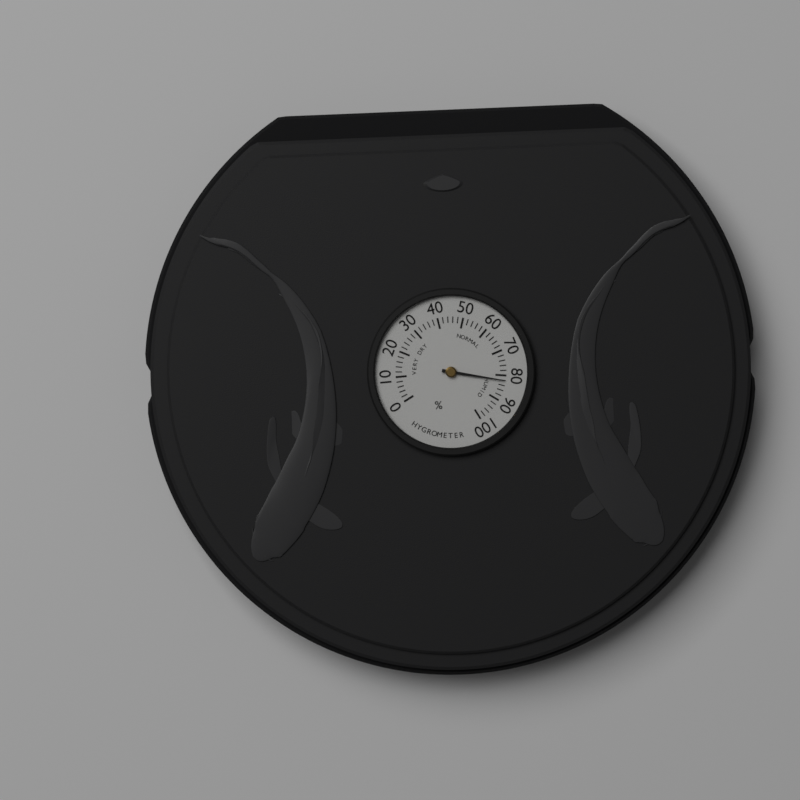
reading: 82 %
